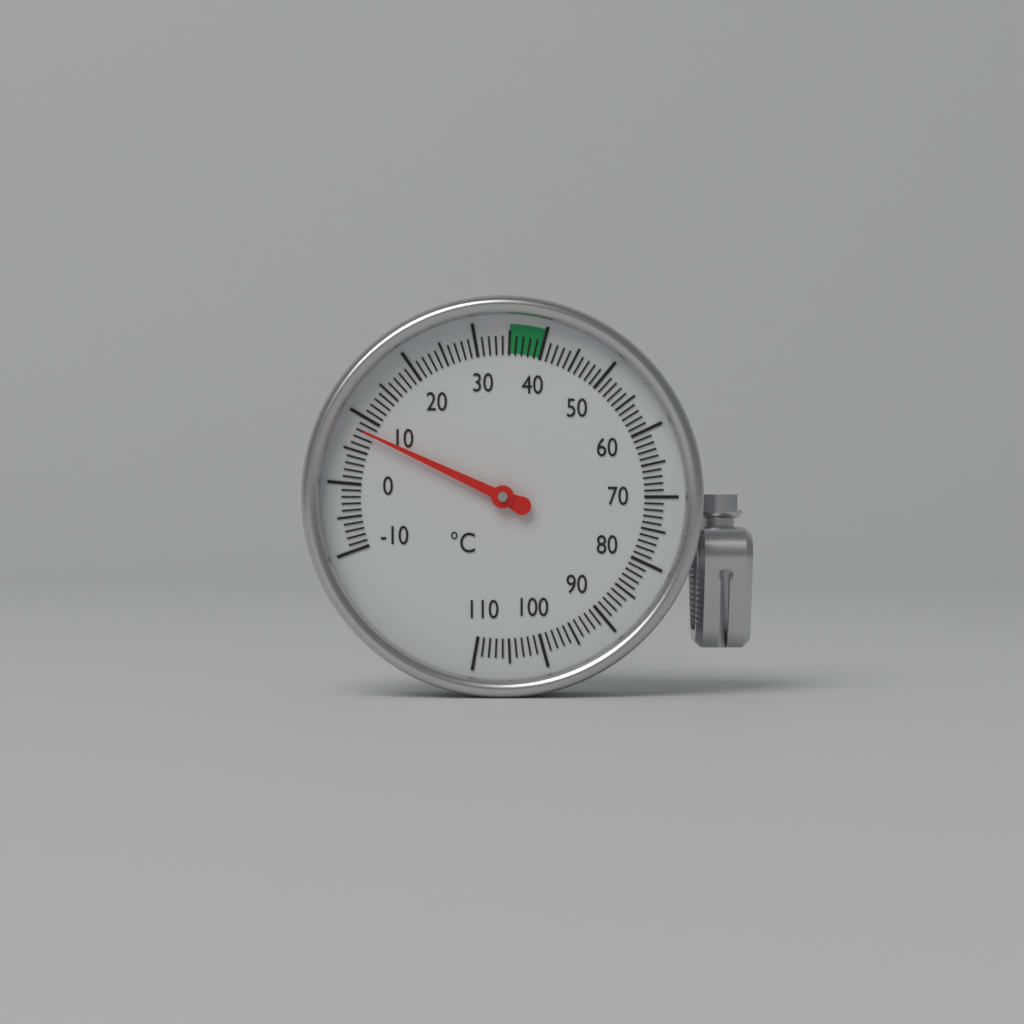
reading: 8 °C
